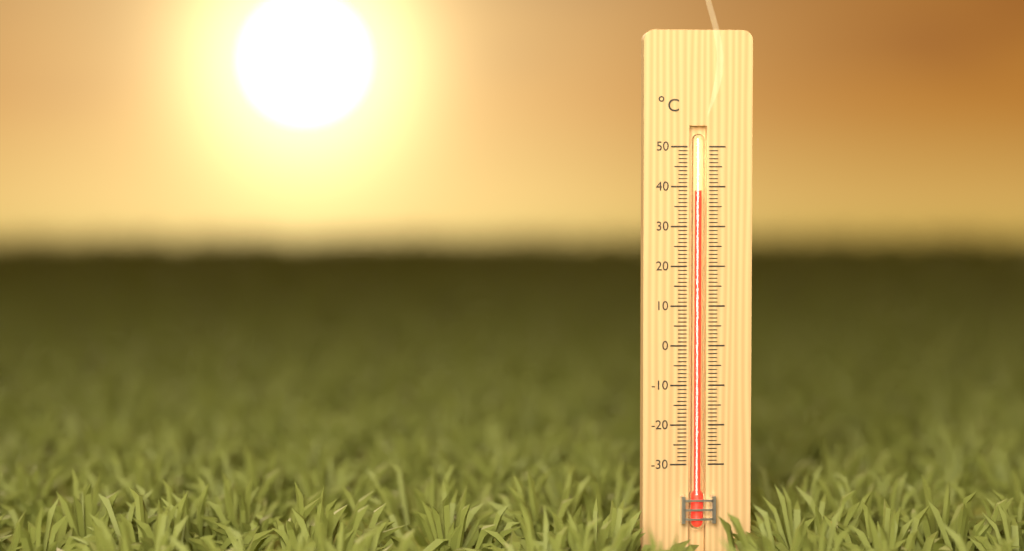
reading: 39 °C
